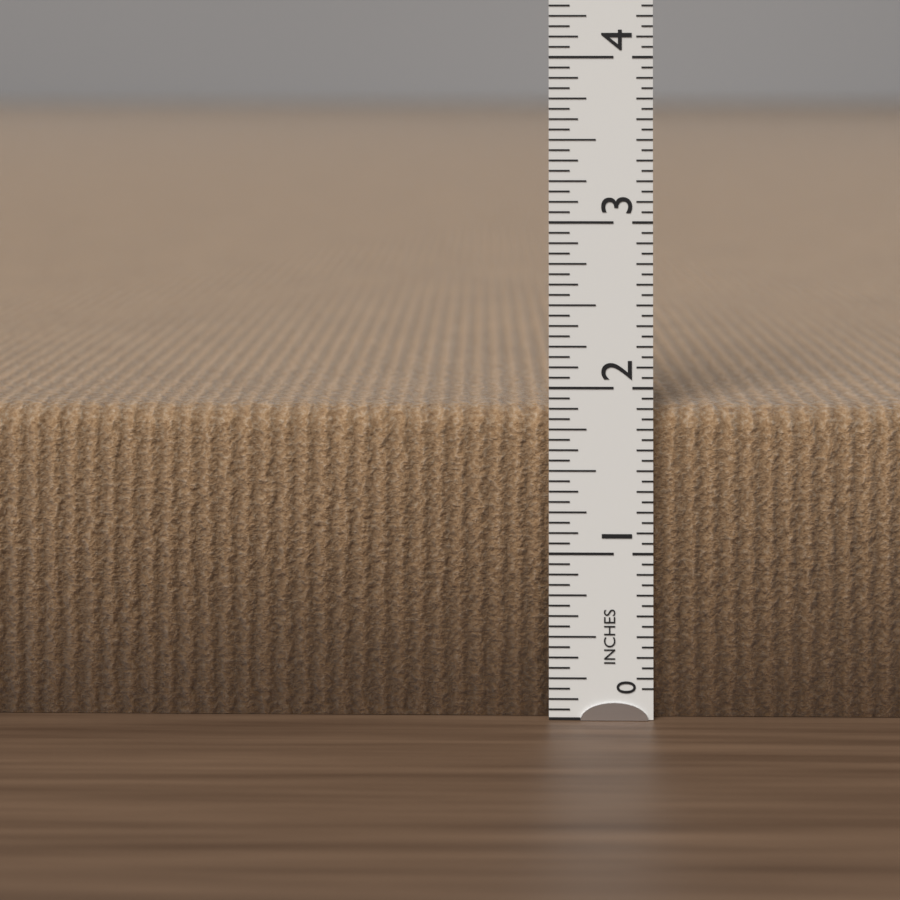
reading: 1.8750 in
